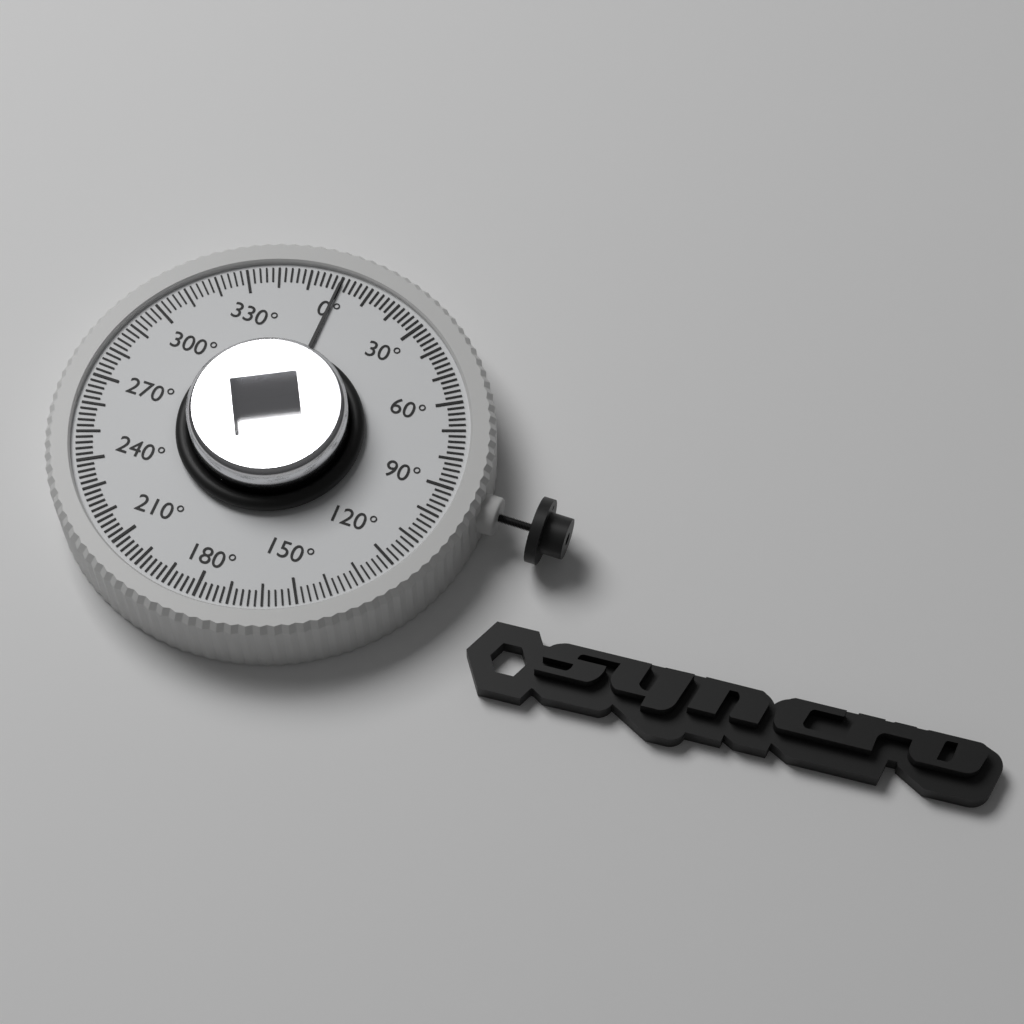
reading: 0 °
